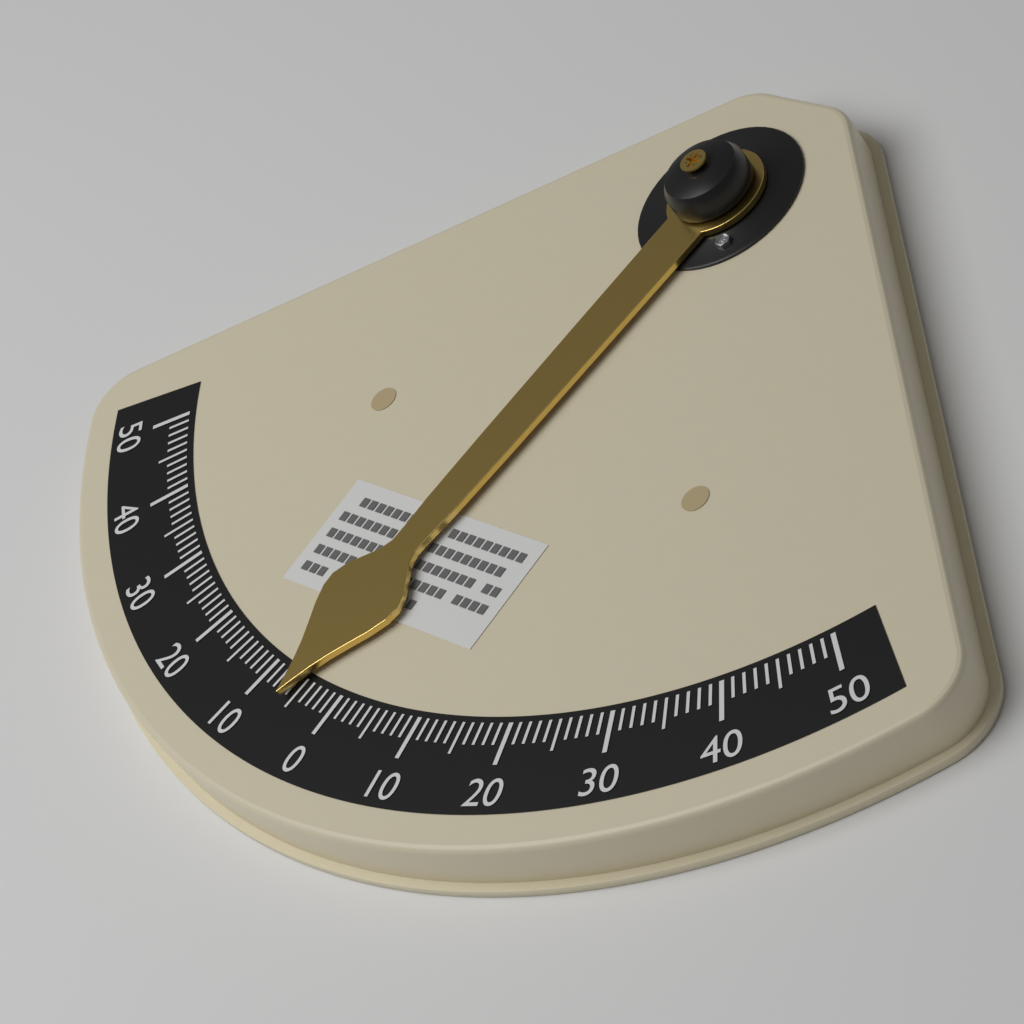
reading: -6 °
